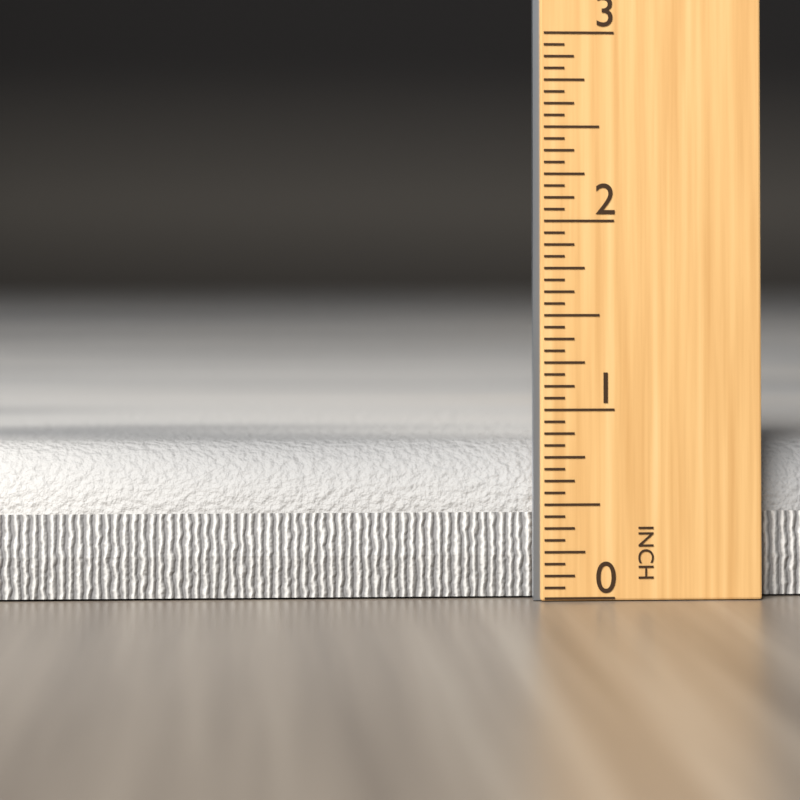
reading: 0.8125 in
